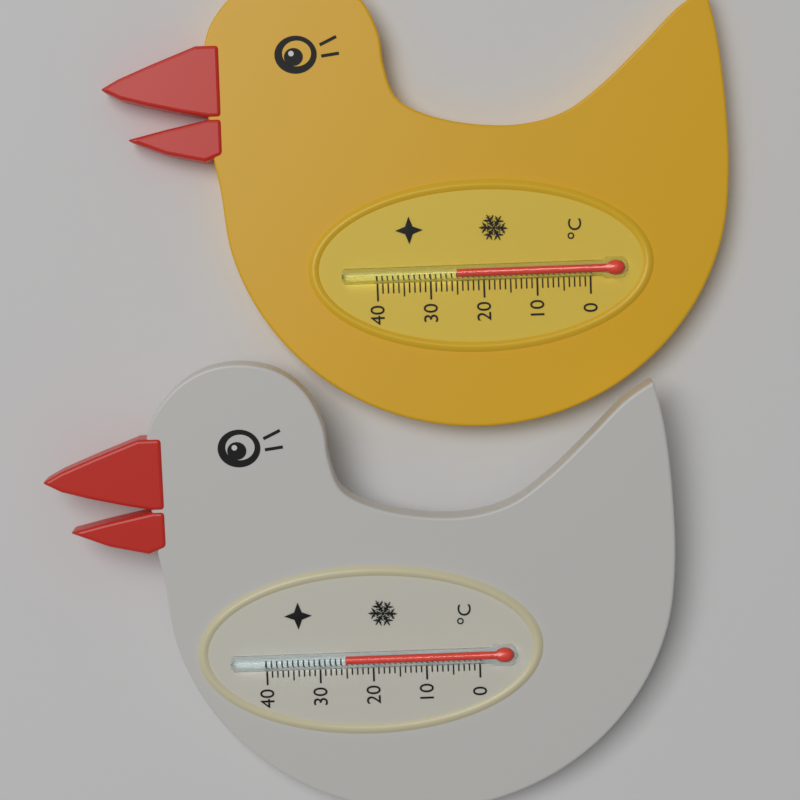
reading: 25 °C
